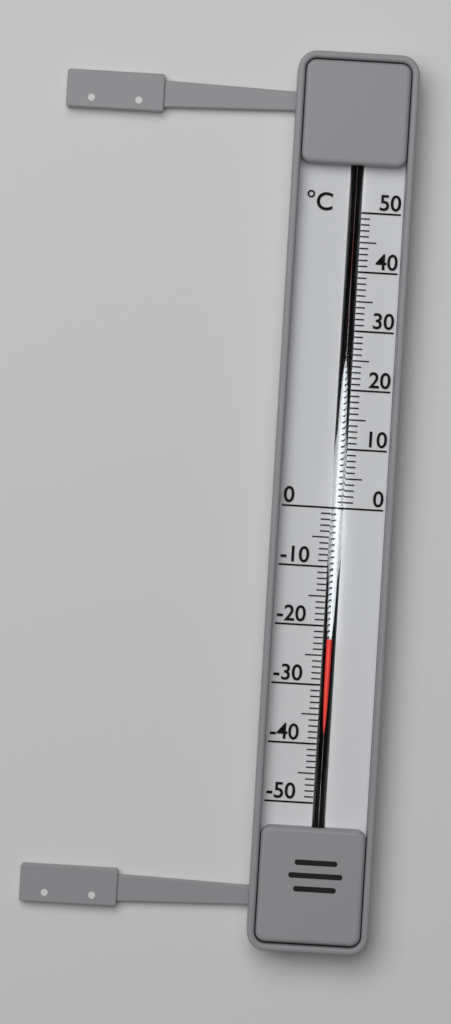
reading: -22 °C
